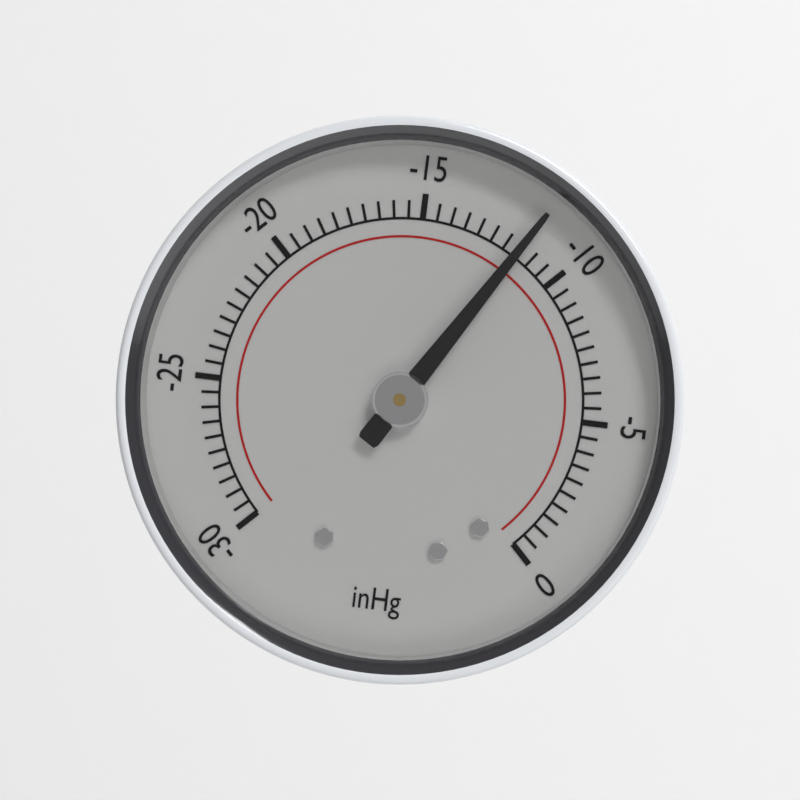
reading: -11.5 inHg
